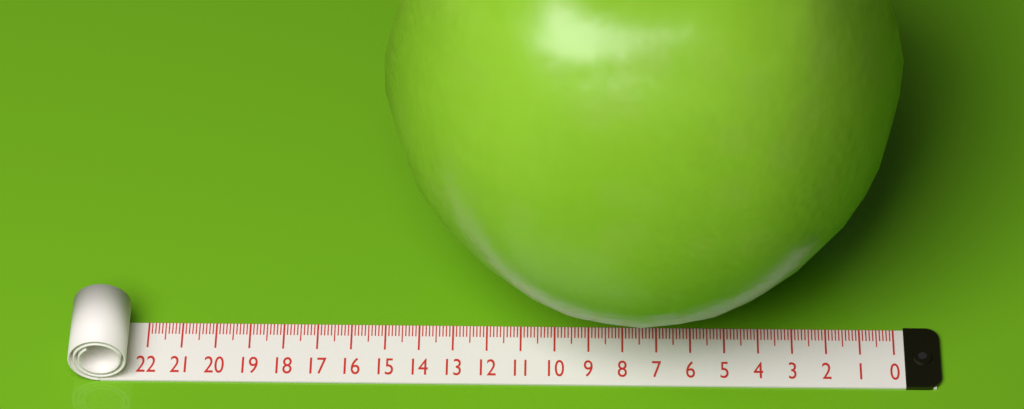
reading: 15.0 (no unit)
